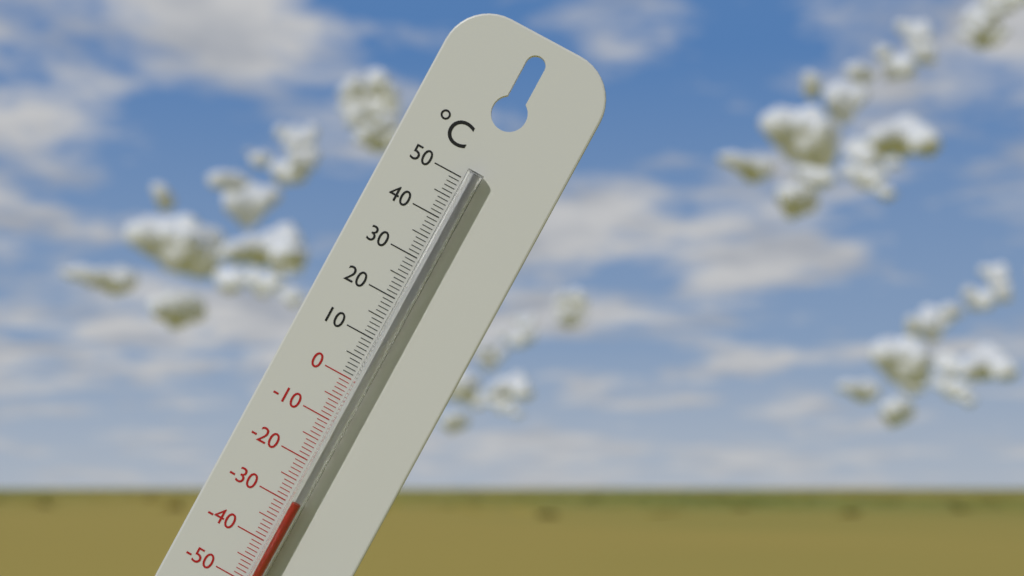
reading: -29 °C
